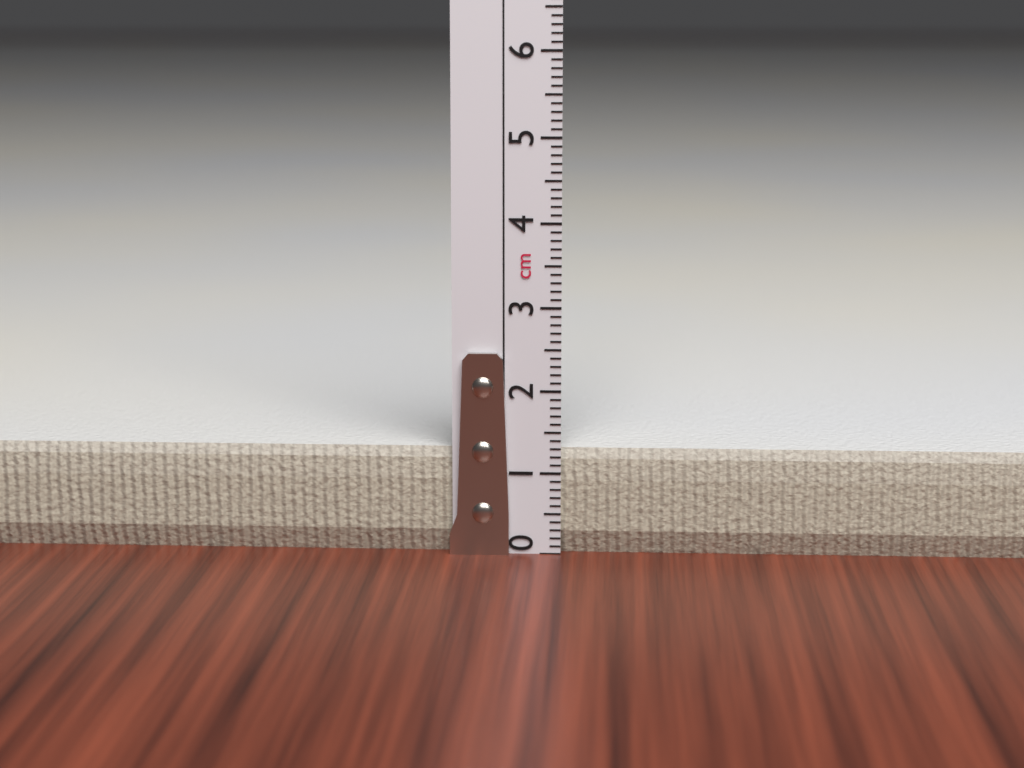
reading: 1.3 cm
